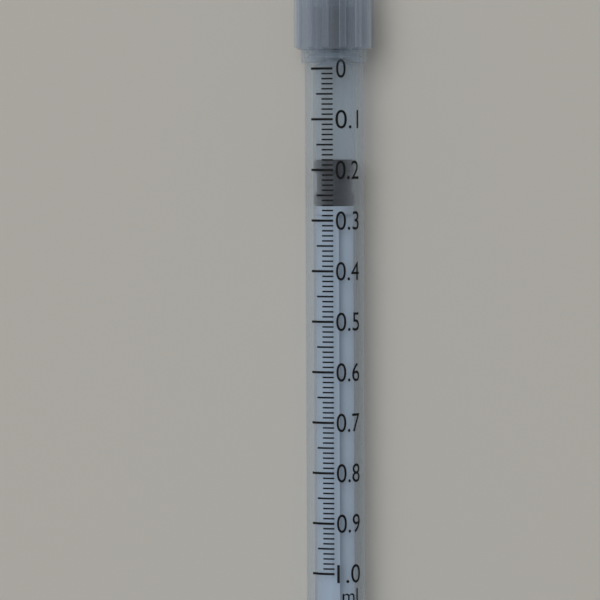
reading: 0.18 ml
